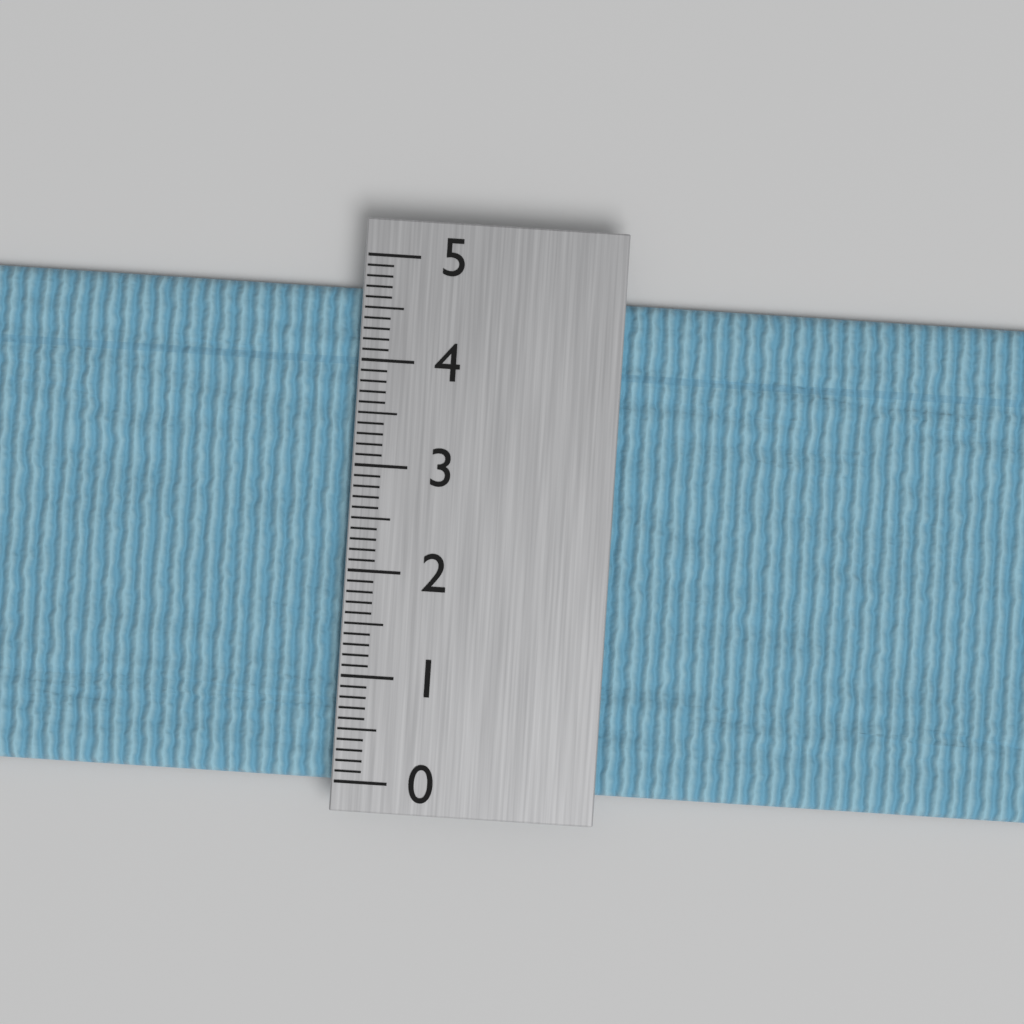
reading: 4.7 (no unit)
